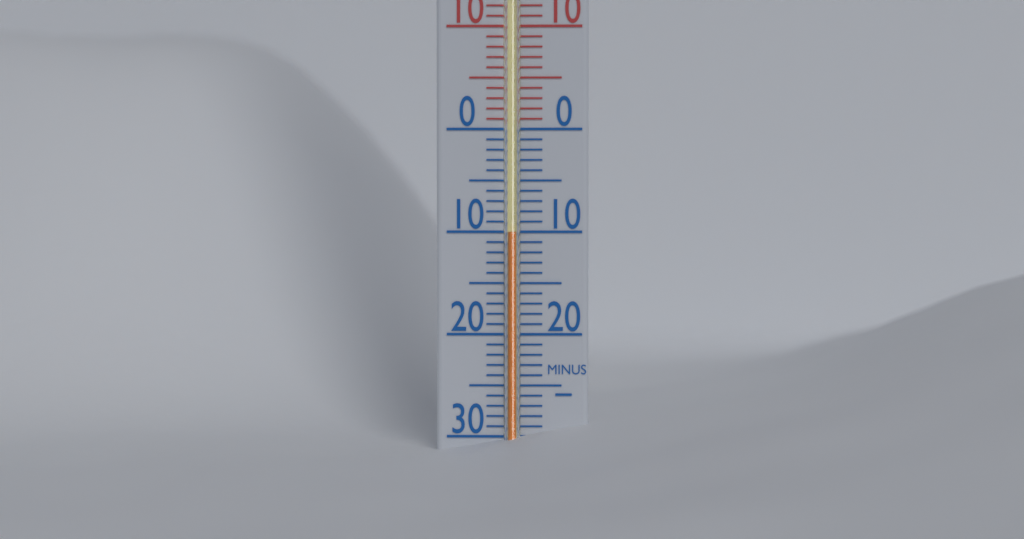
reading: -10 °C
